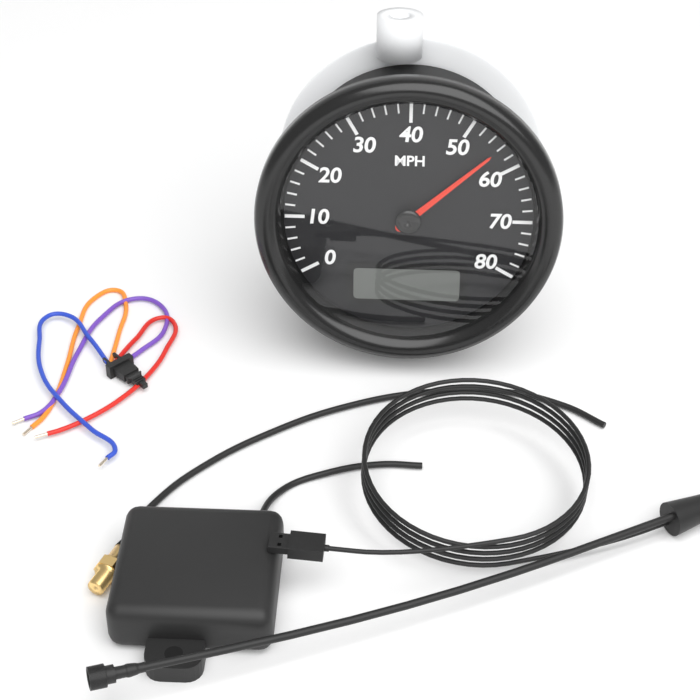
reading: 56 MPH
